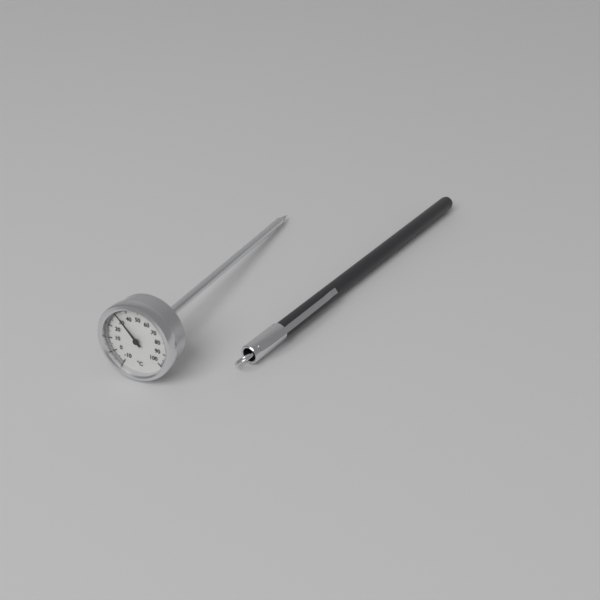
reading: 32 °C
